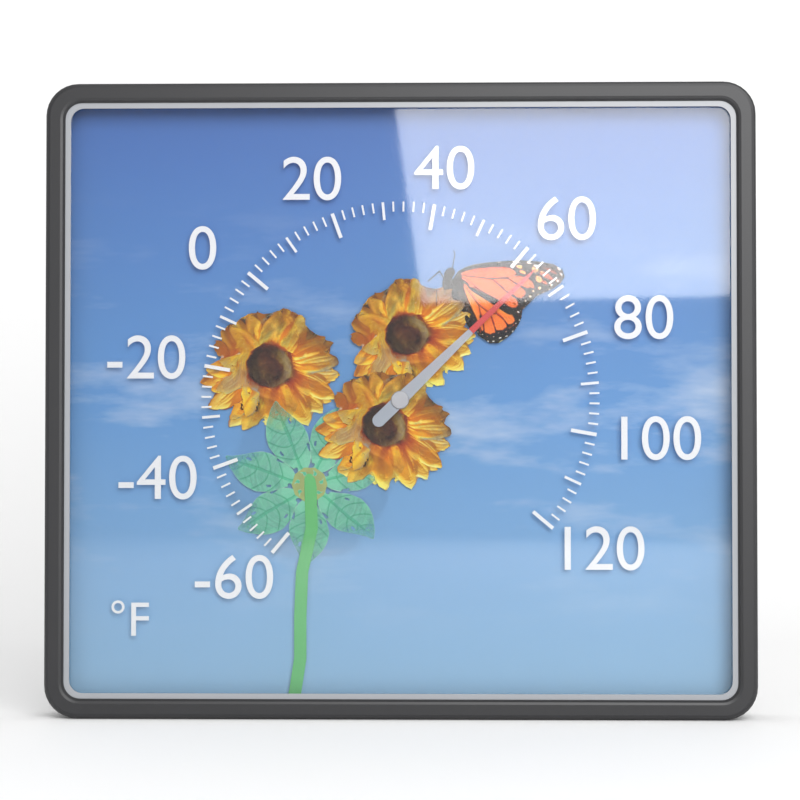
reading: 64 °F
